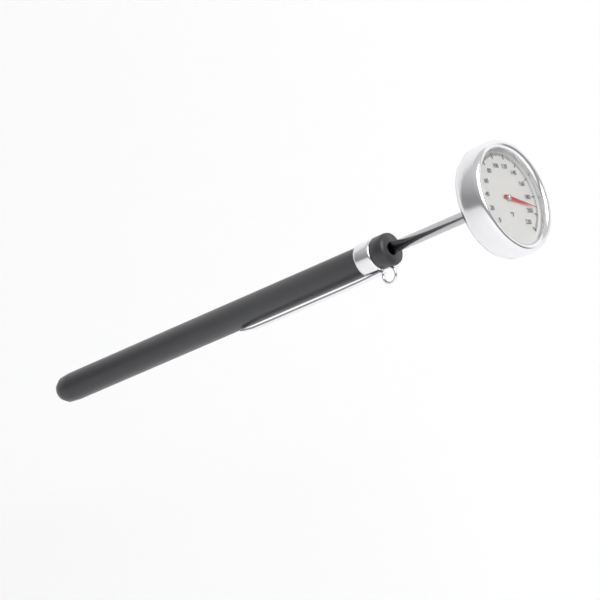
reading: 192 °F
